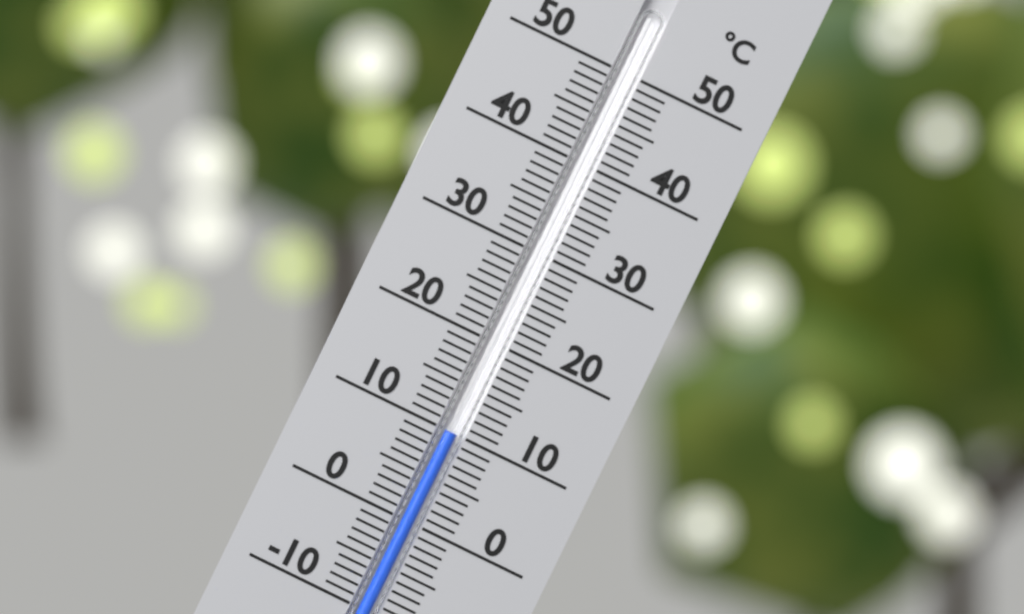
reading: 10 °C
